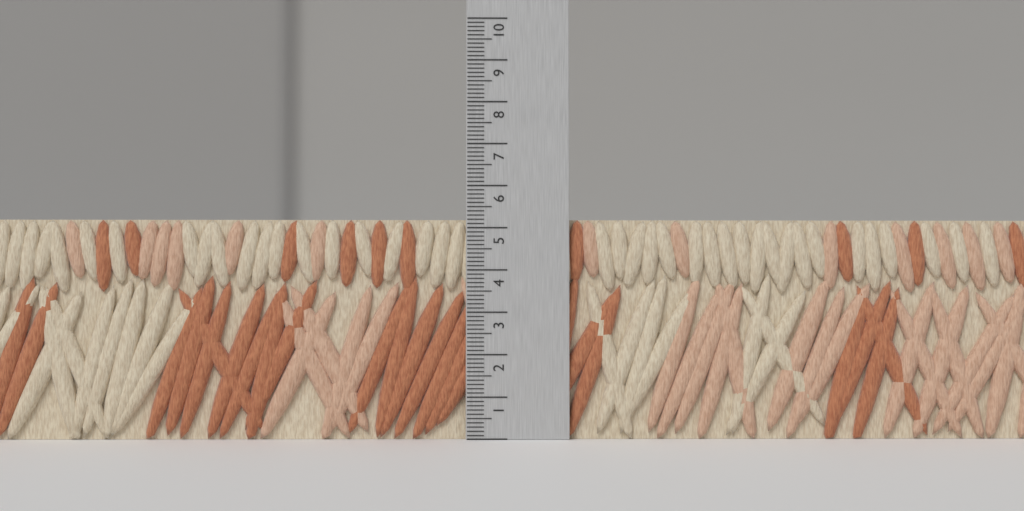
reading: 5.2 (no unit)
